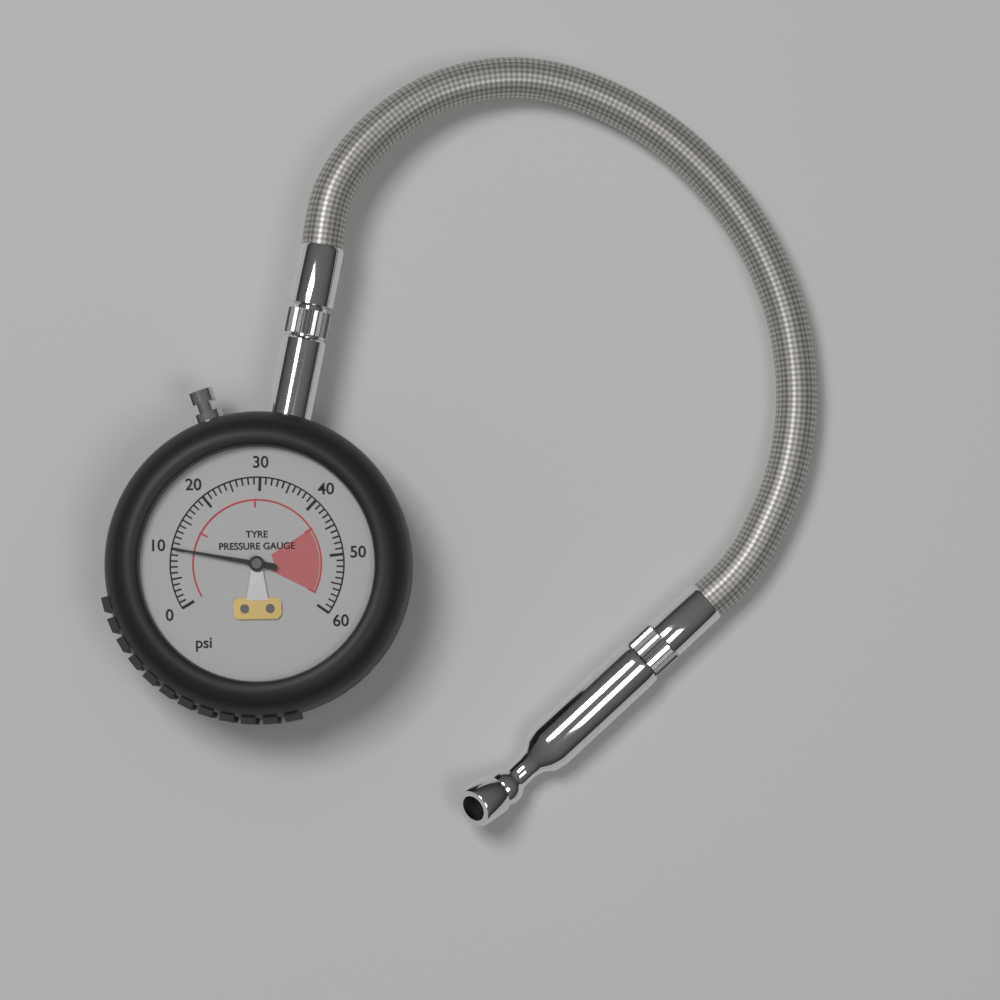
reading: 10 psi
